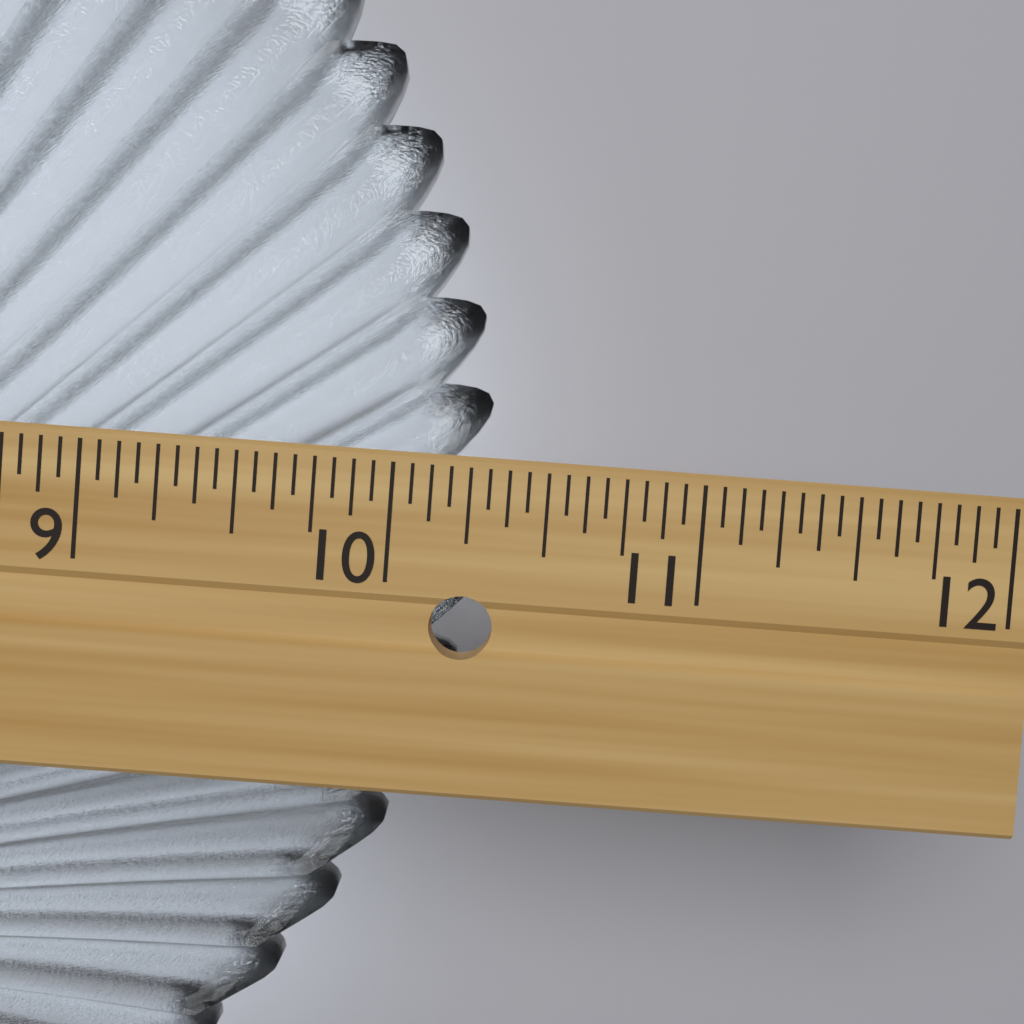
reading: 10.3125 in
